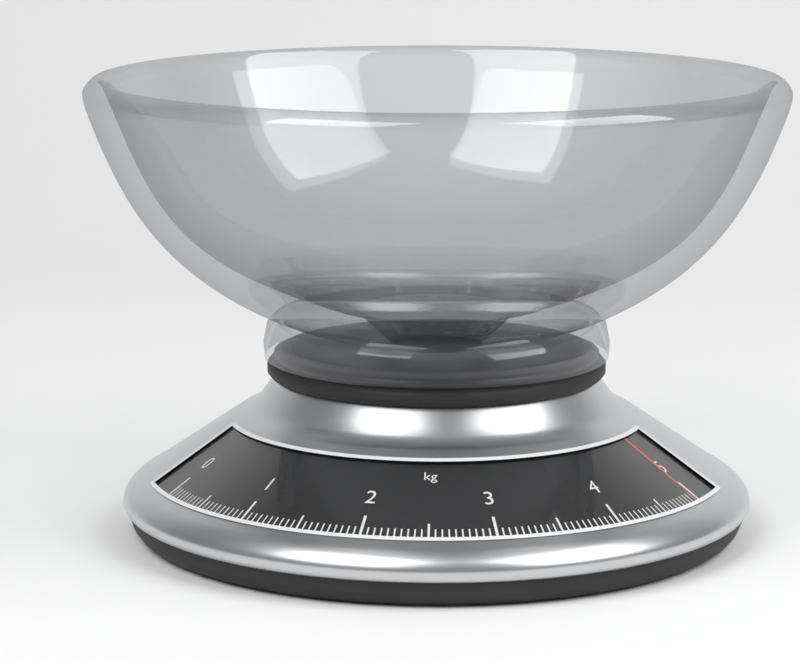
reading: 4.95 kg
